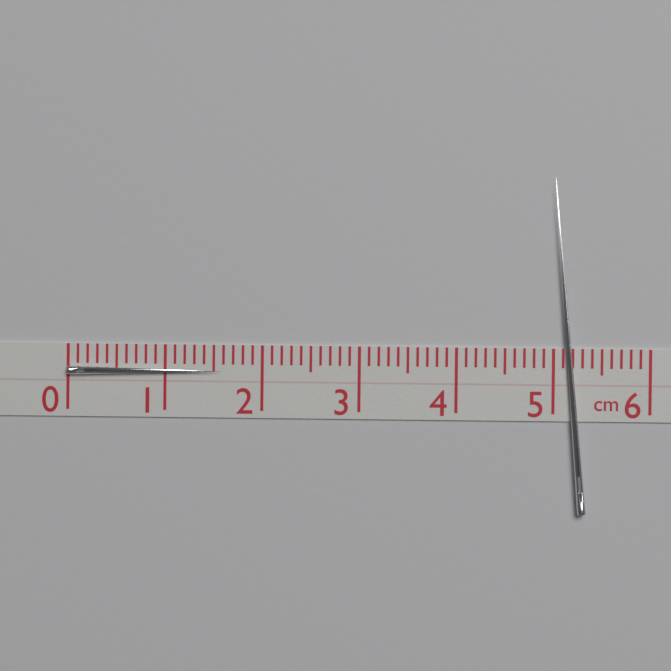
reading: 1.6 cm
